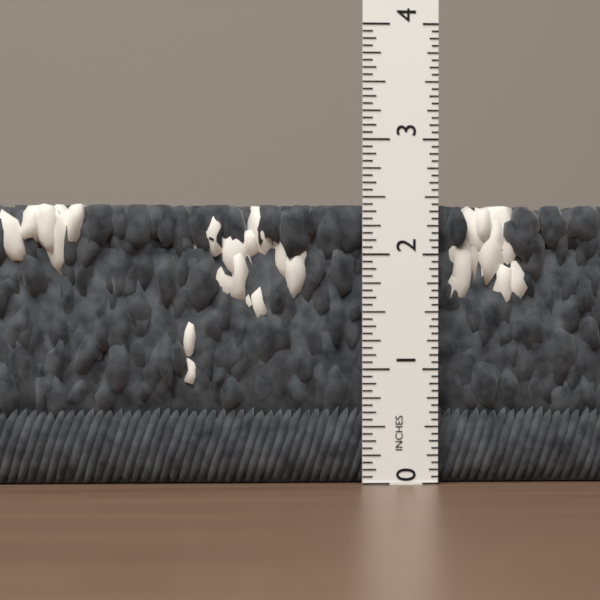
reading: 2.4375 in
